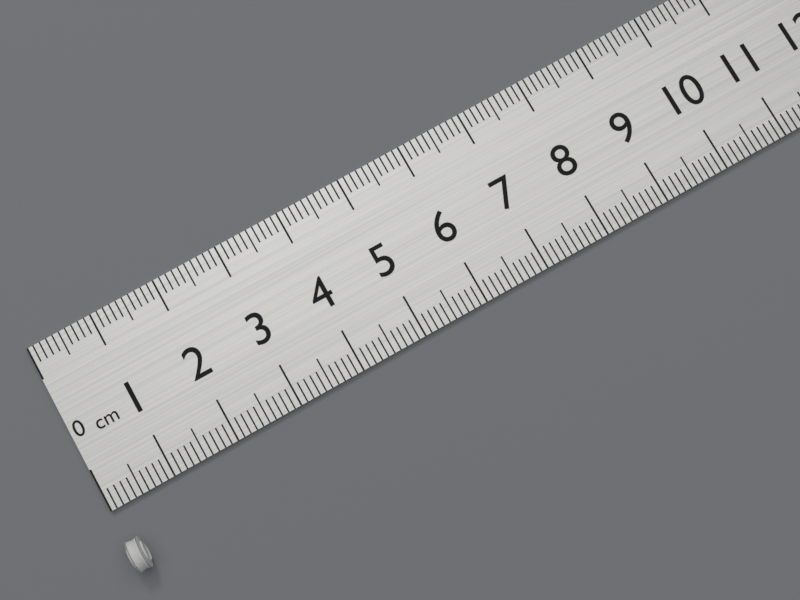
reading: 0.2 cm
